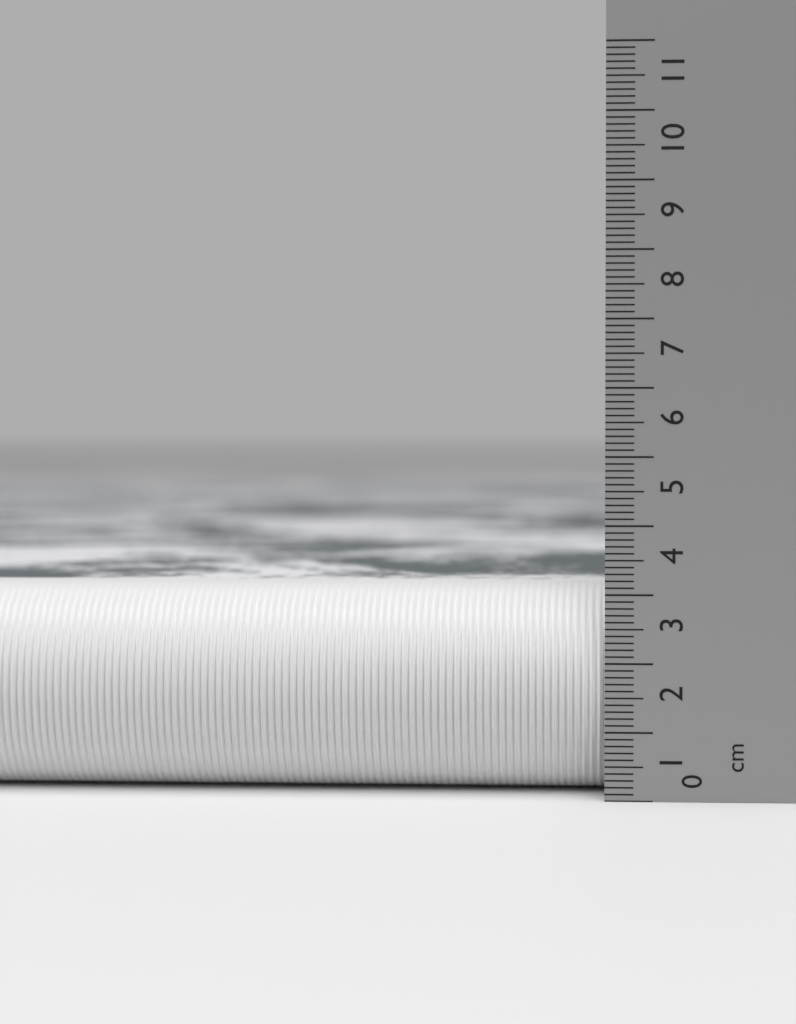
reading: 3.1 cm
